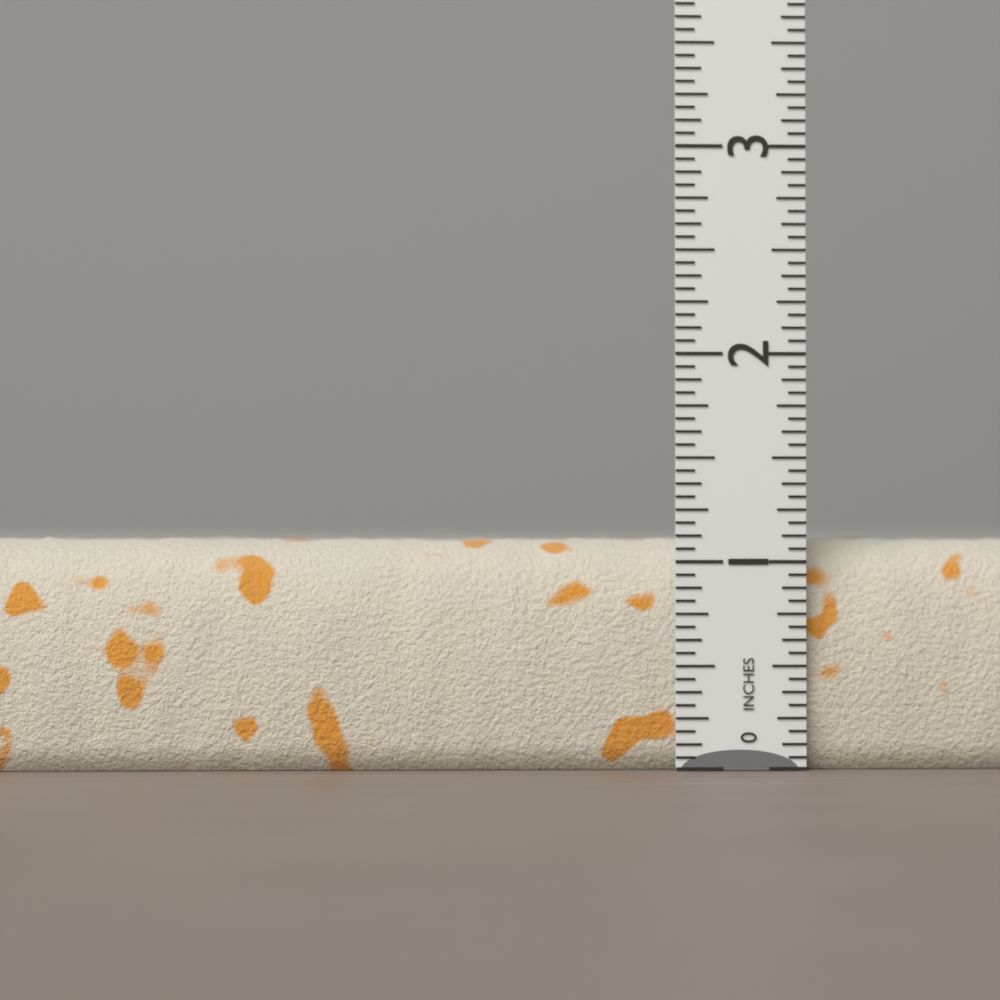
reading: 1.1250 in
